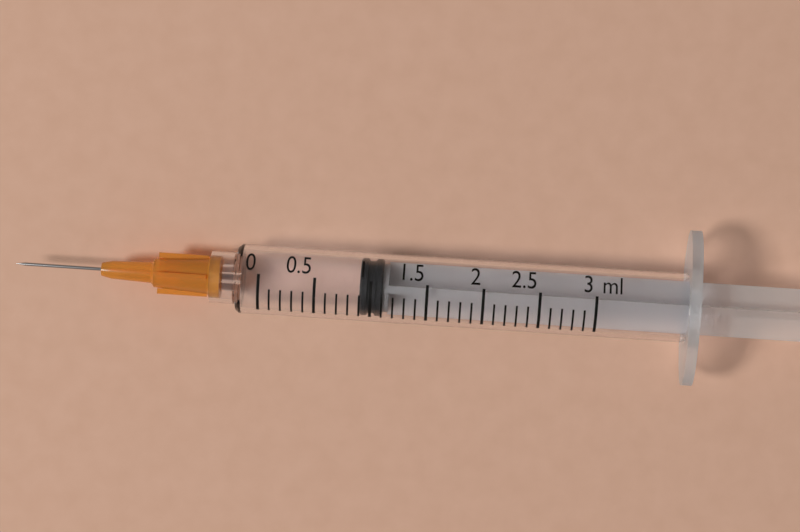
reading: 0.9 ml
